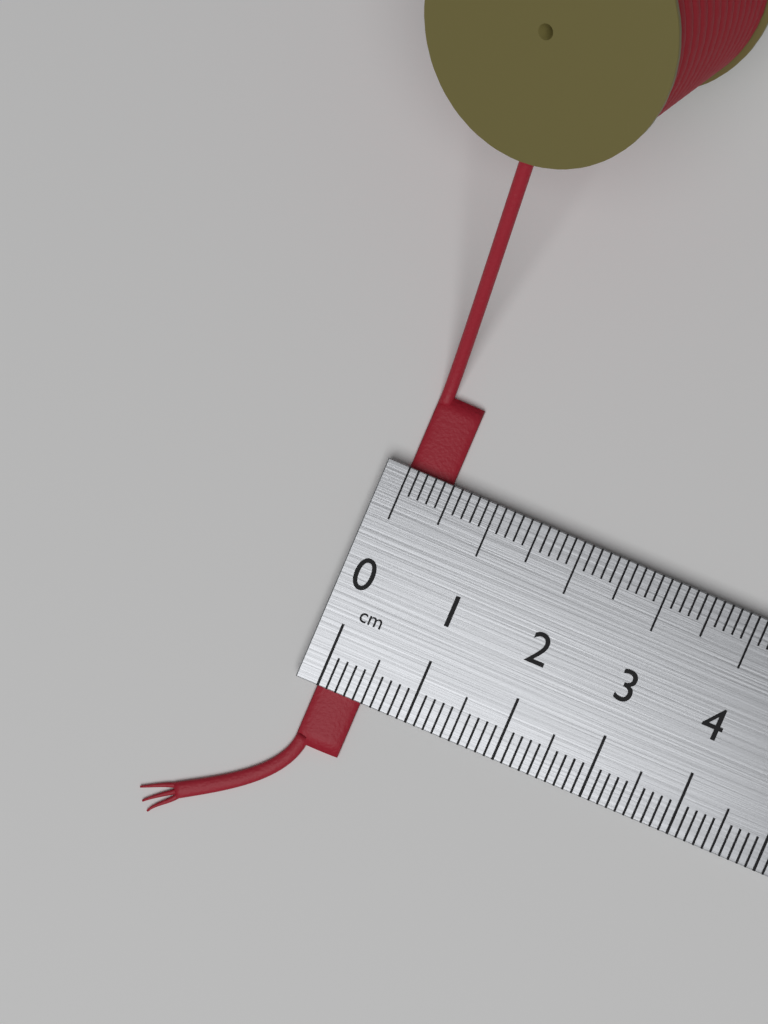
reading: 0.5 cm
